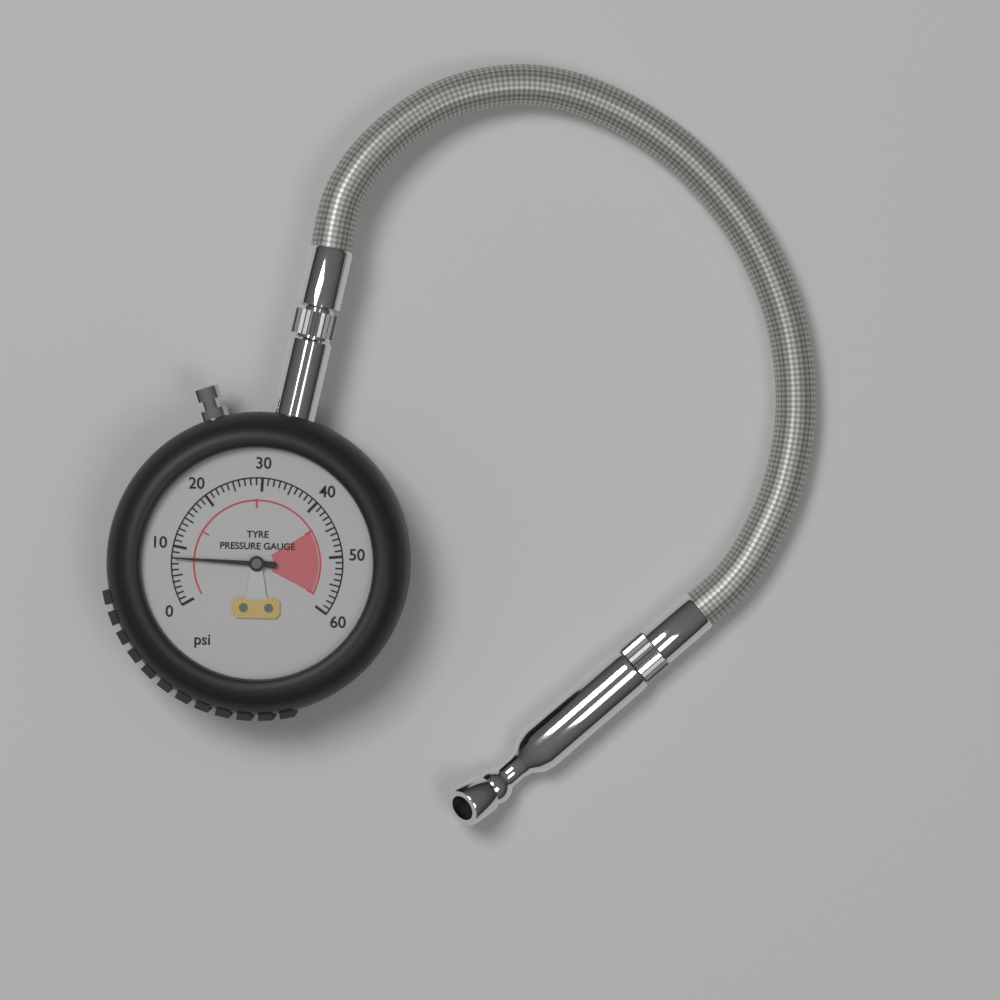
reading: 8 psi
